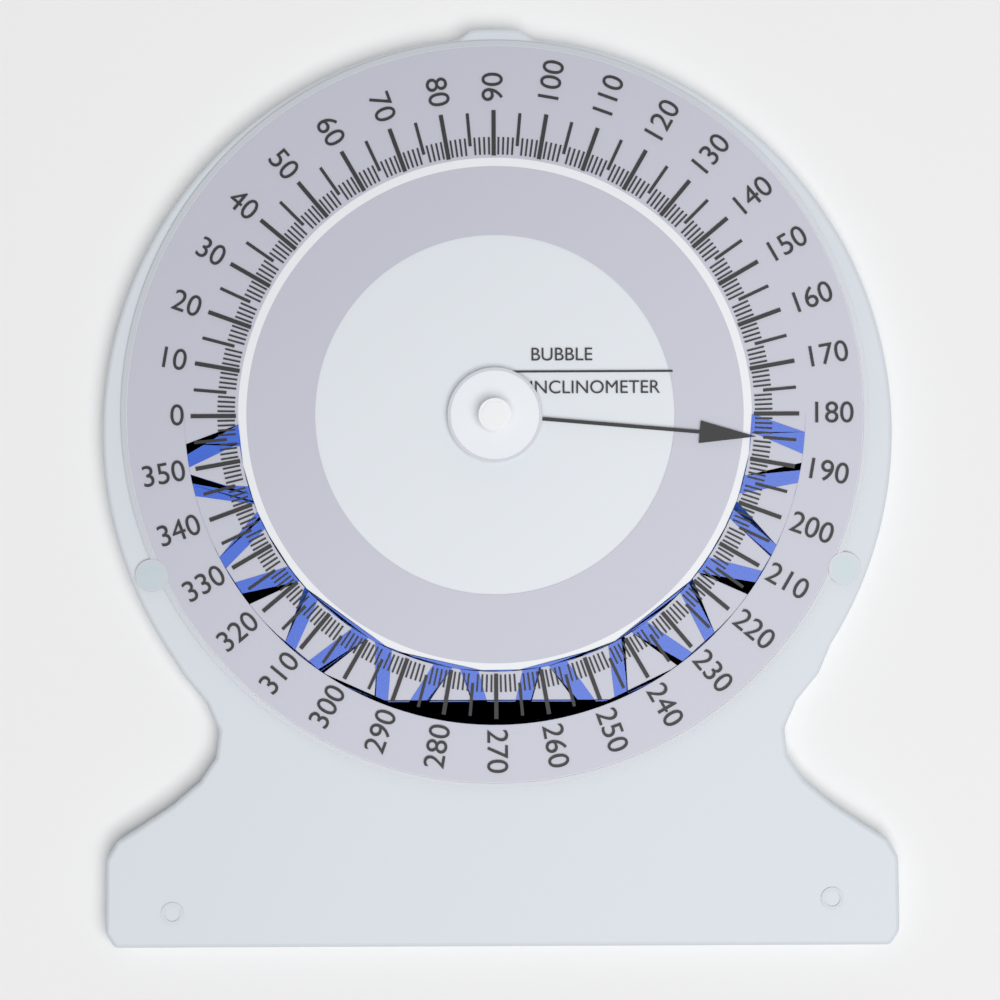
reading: 185 (no unit)
